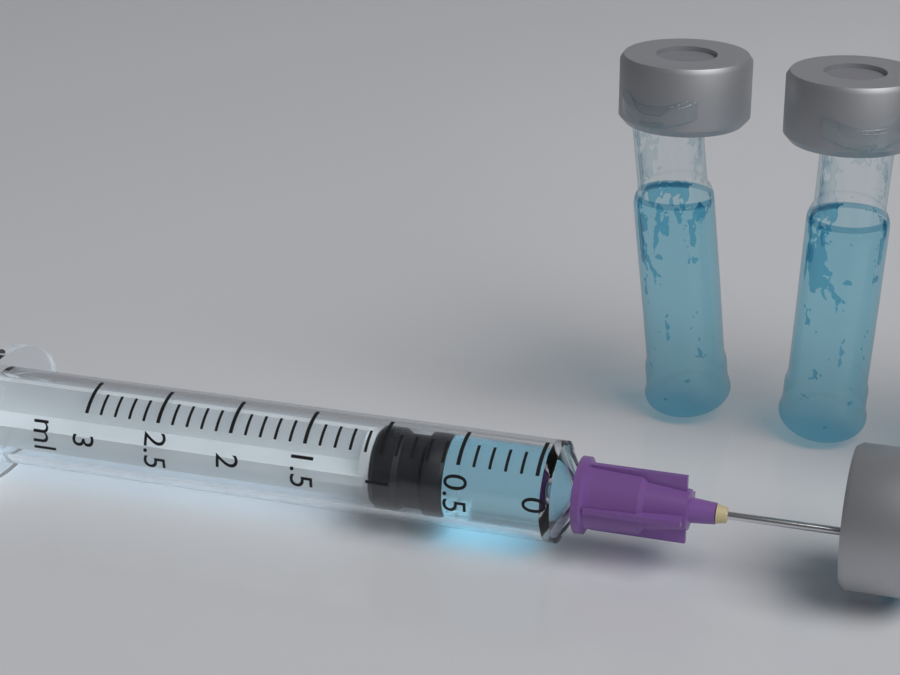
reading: 0.6 ml
